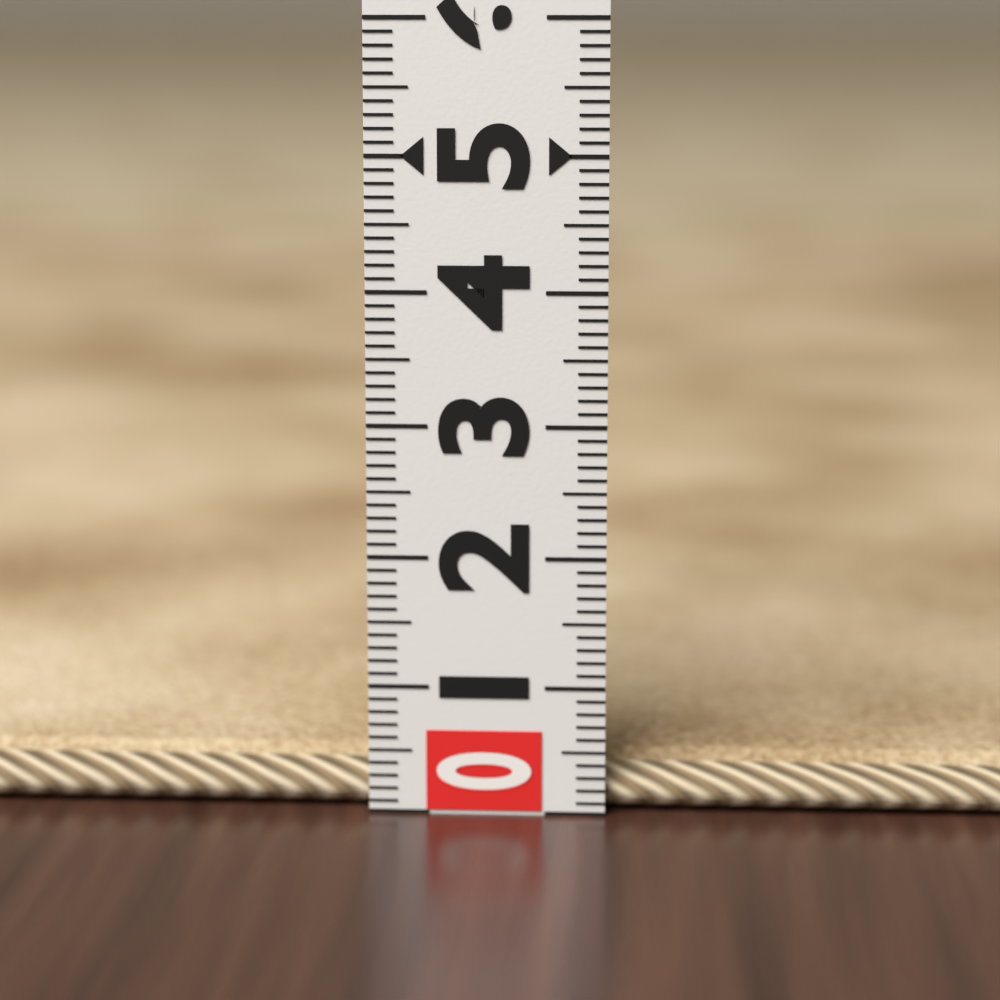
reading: 0.4 (no unit)
